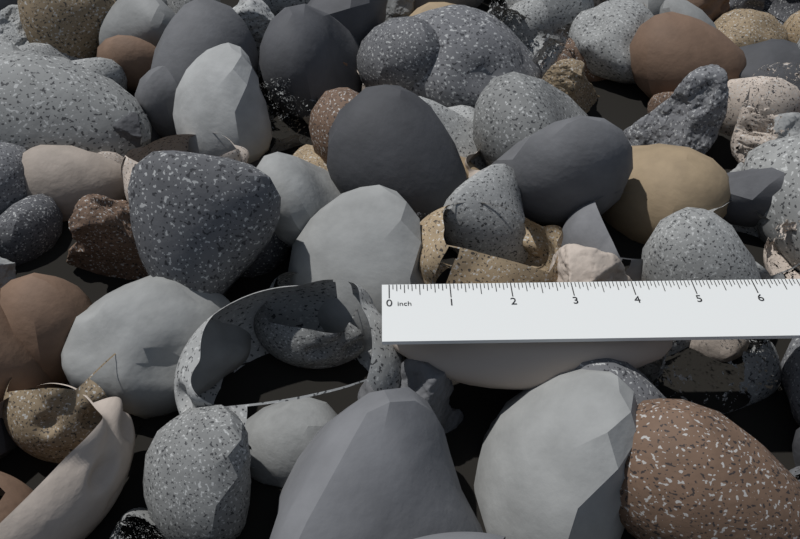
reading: 4.6875 in
